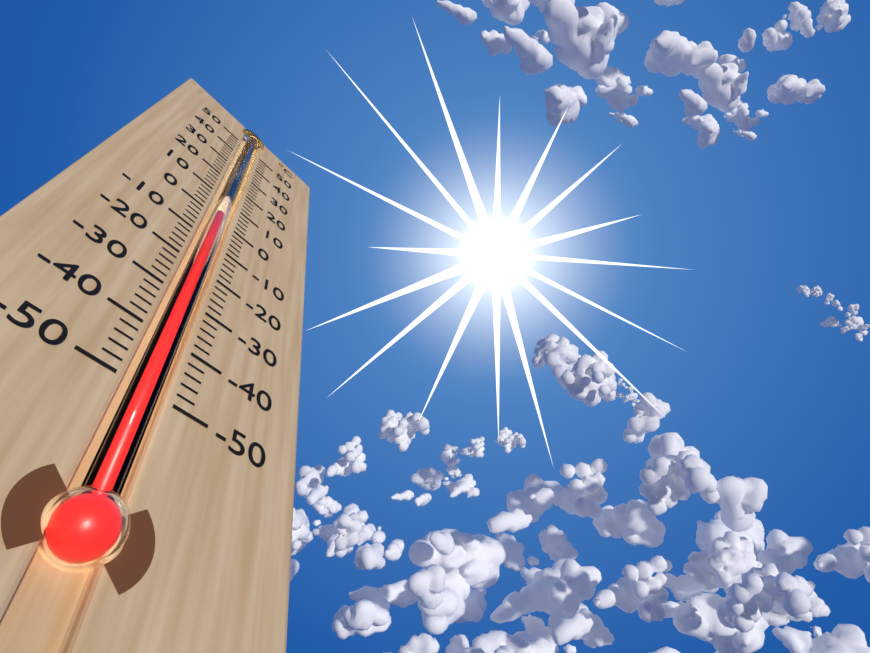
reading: 2 °C
